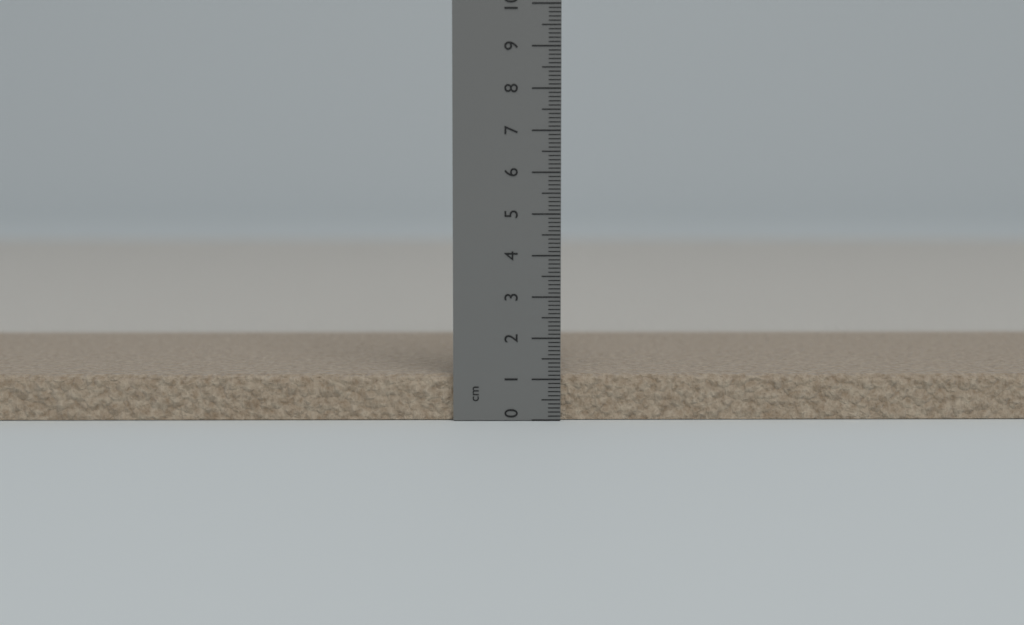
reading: 1.1 cm
